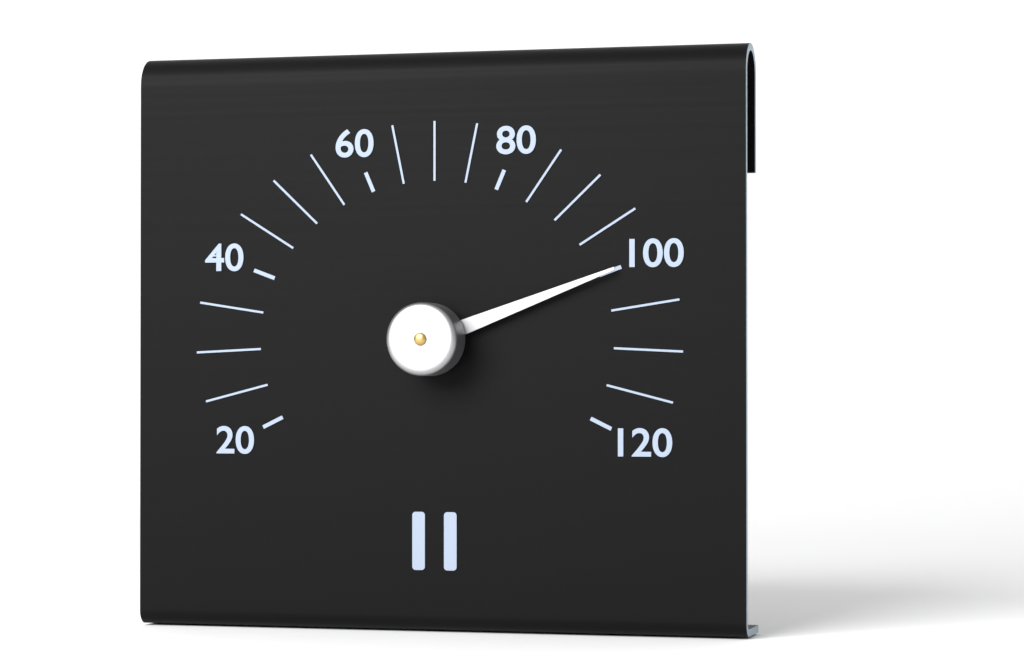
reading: 100 (no unit)
